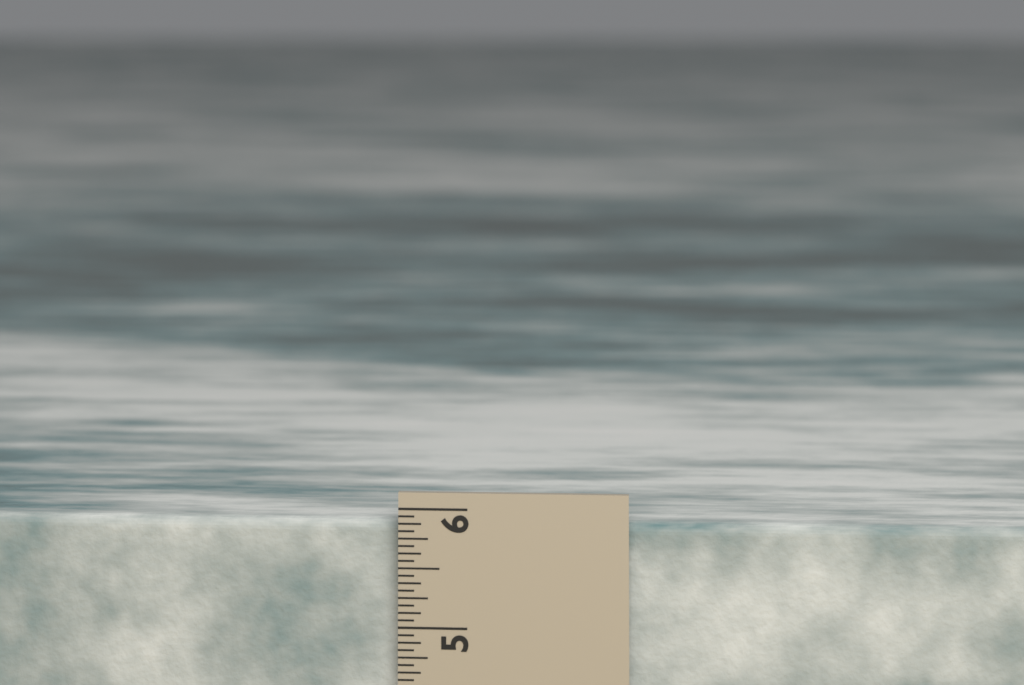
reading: 5.8750 in
